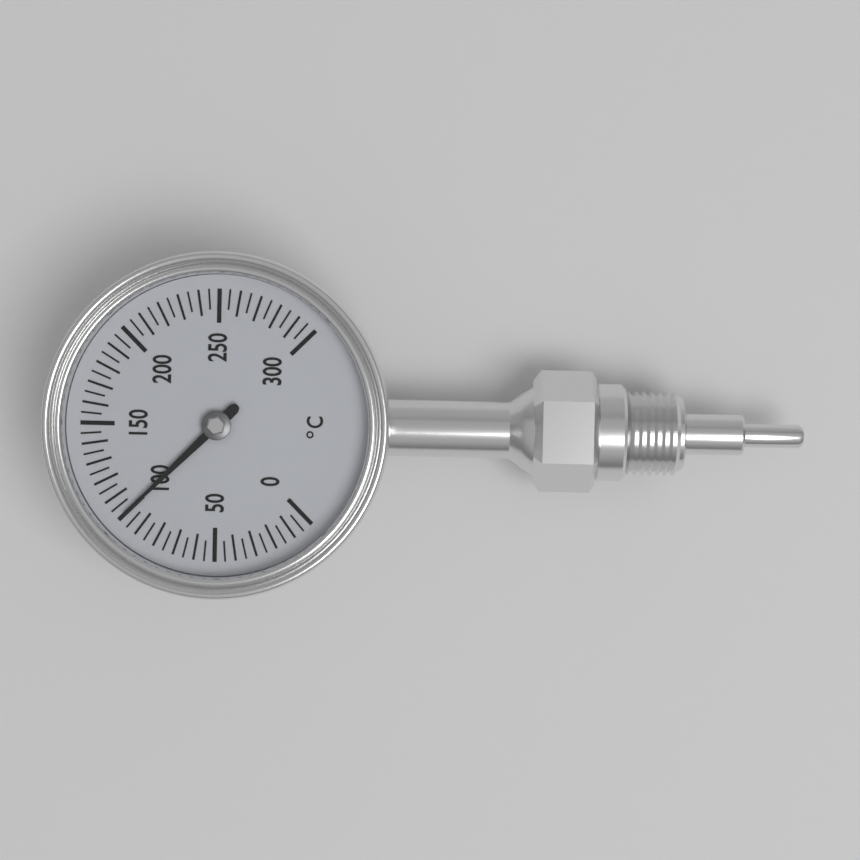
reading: 100 °C
